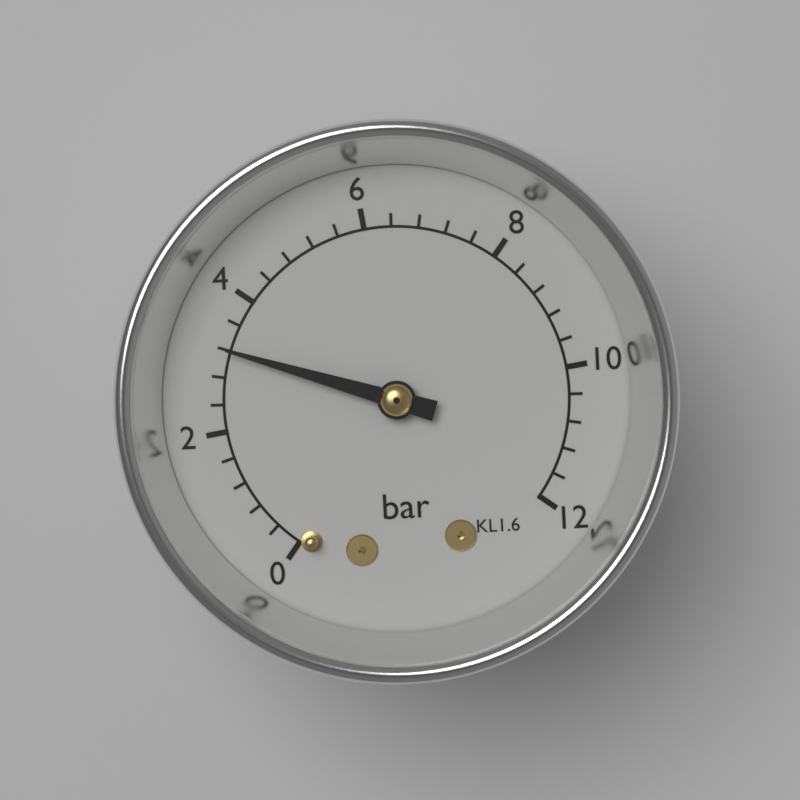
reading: 3.2 bar
